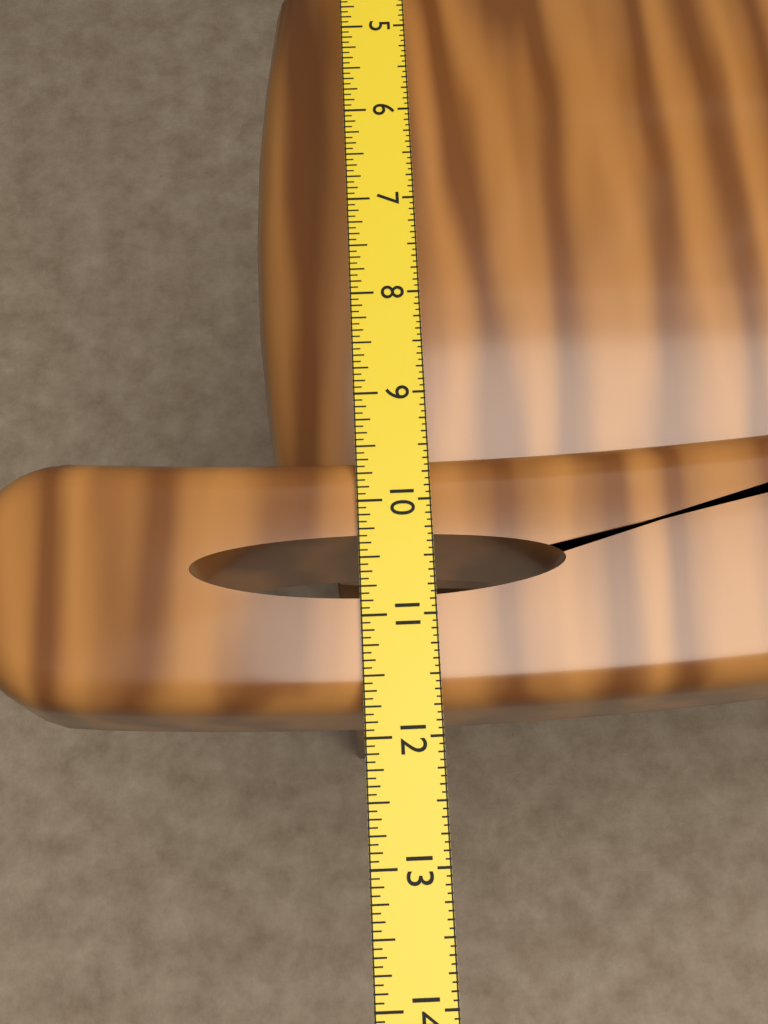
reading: 11.7500 in
